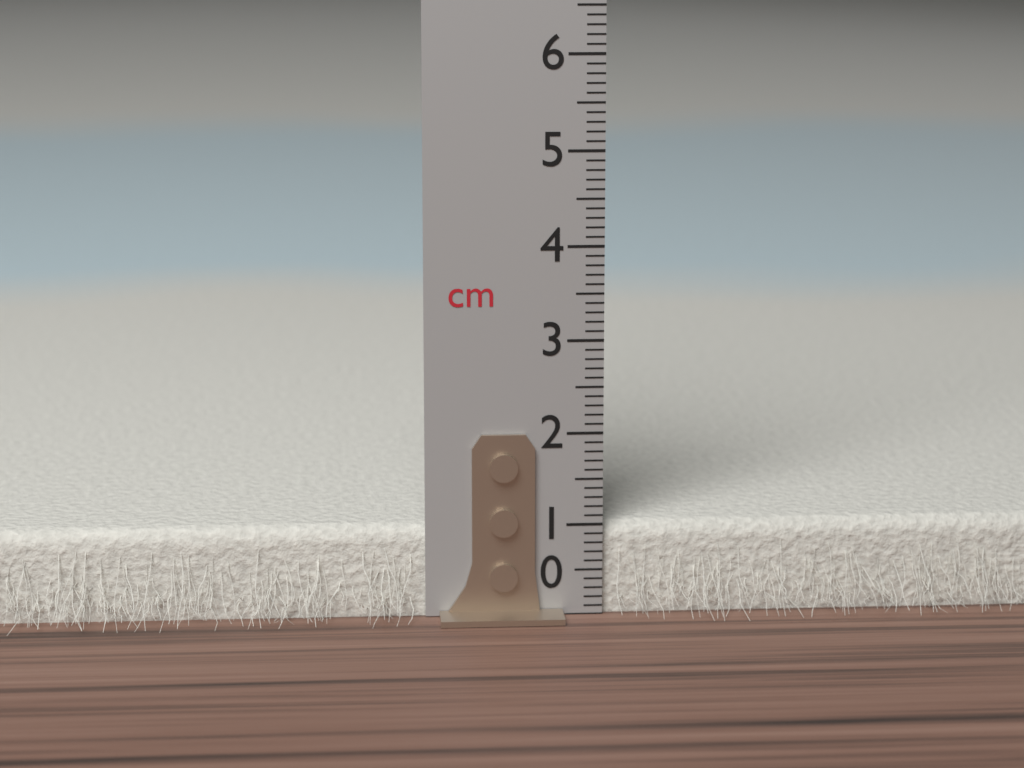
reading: 1.0 cm
